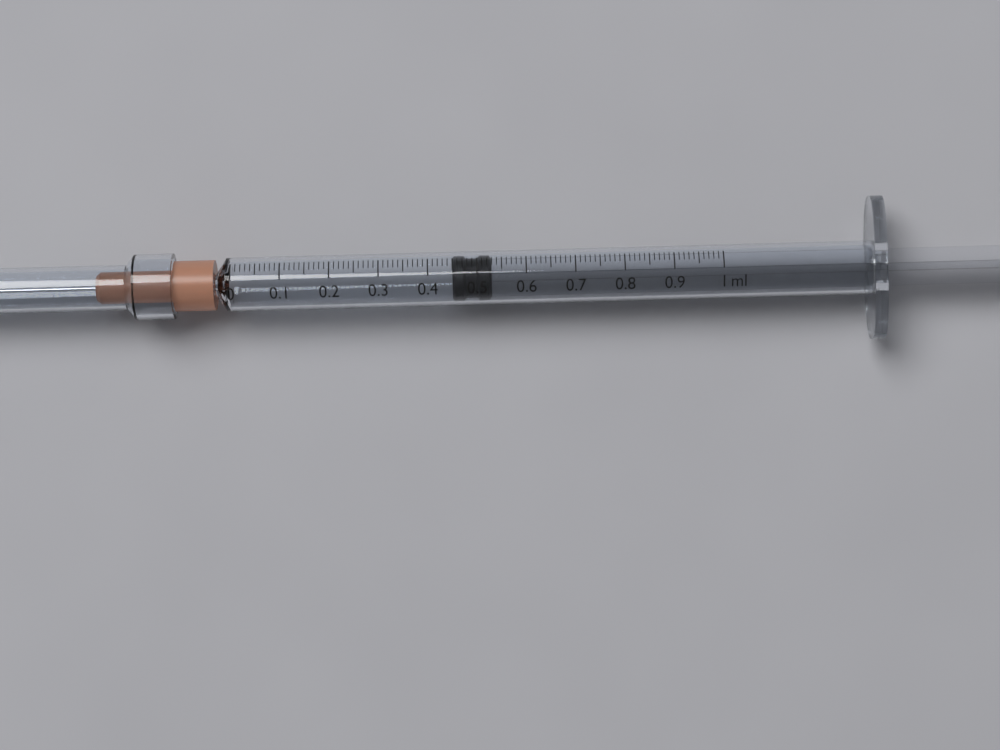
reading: 0.45 ml
